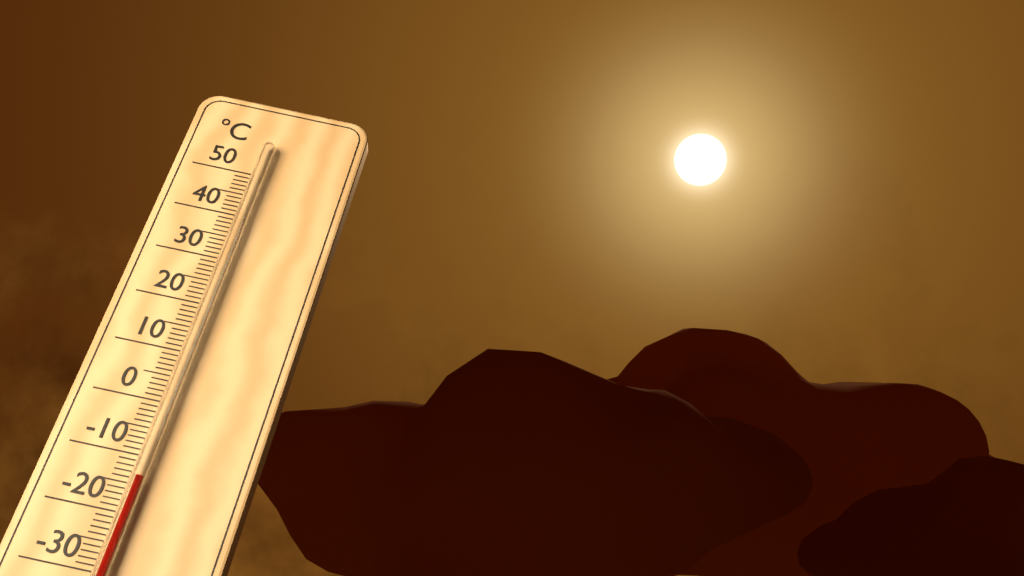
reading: -14 °C
